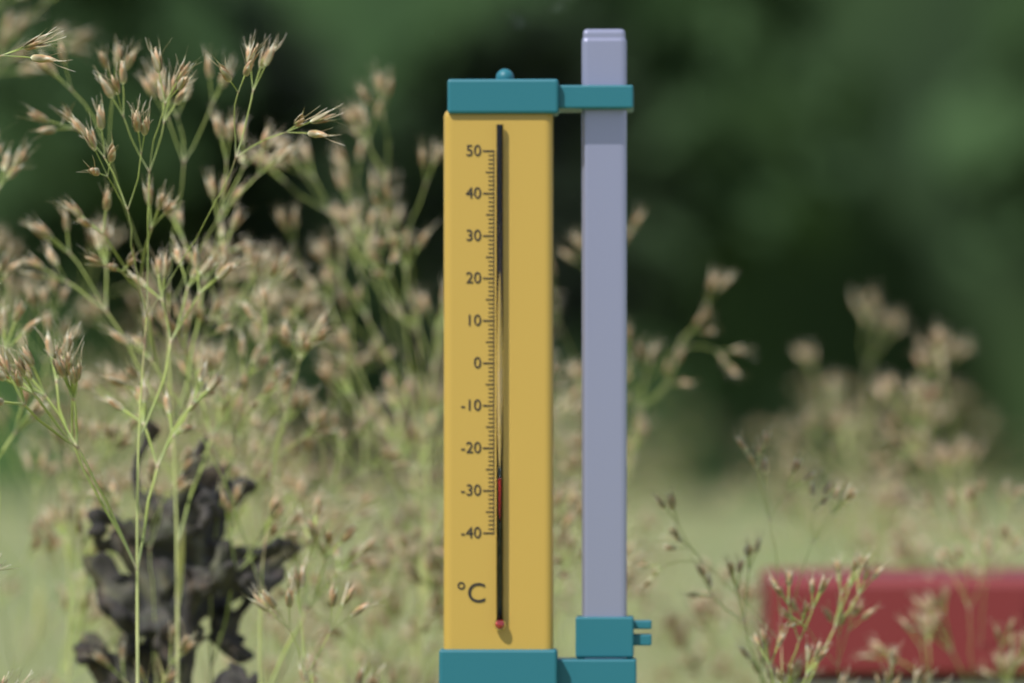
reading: -27 °C
